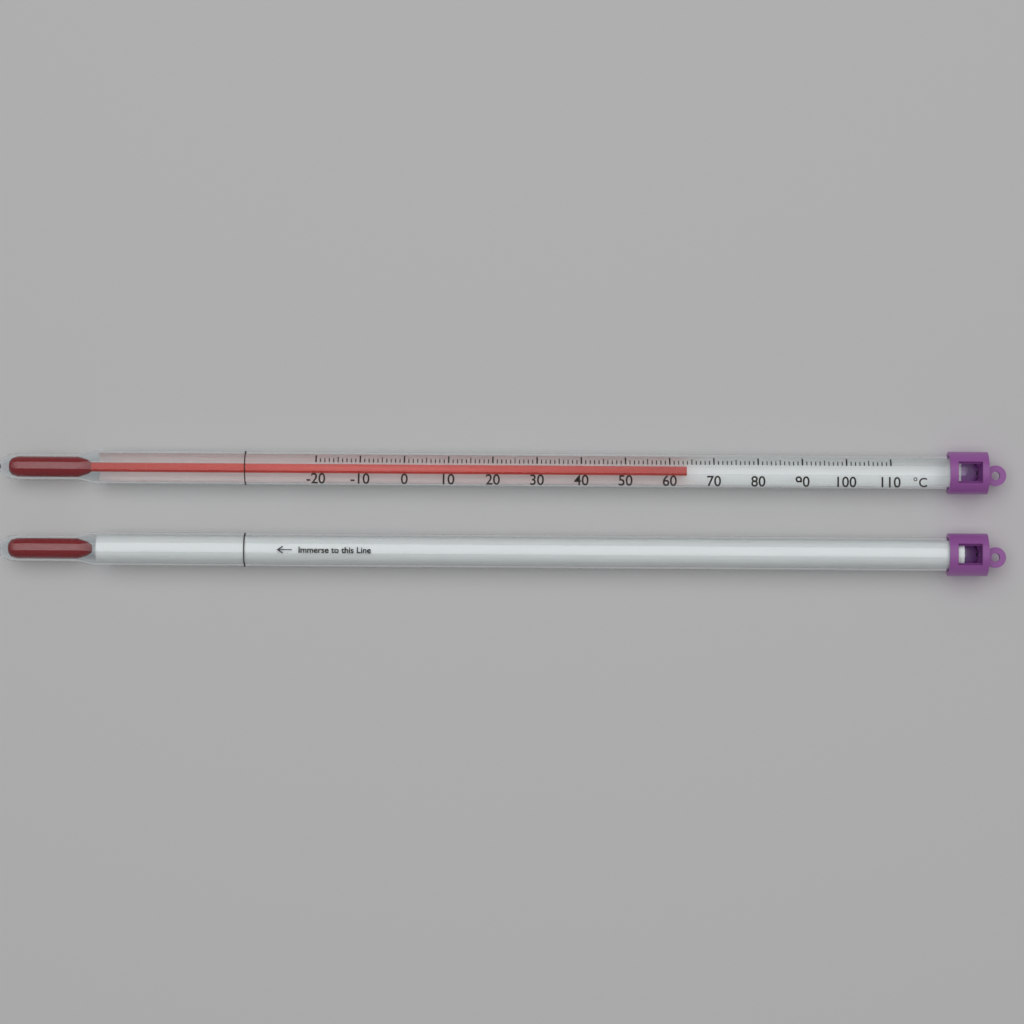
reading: 64 °C
